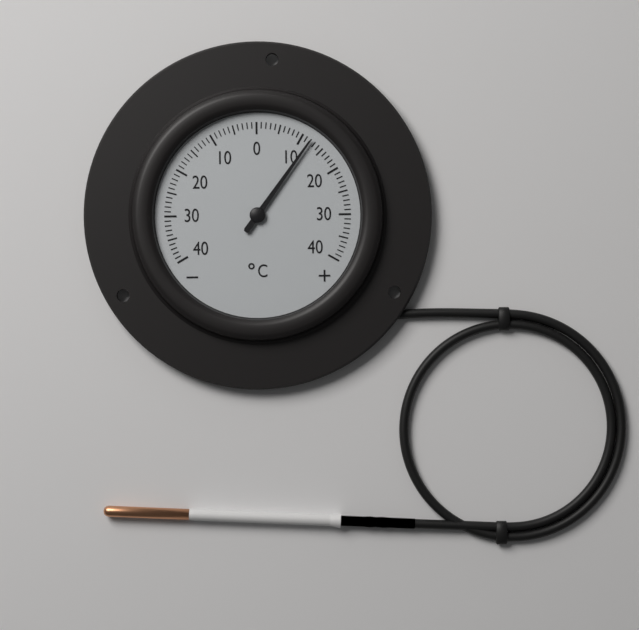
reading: 12 °C
